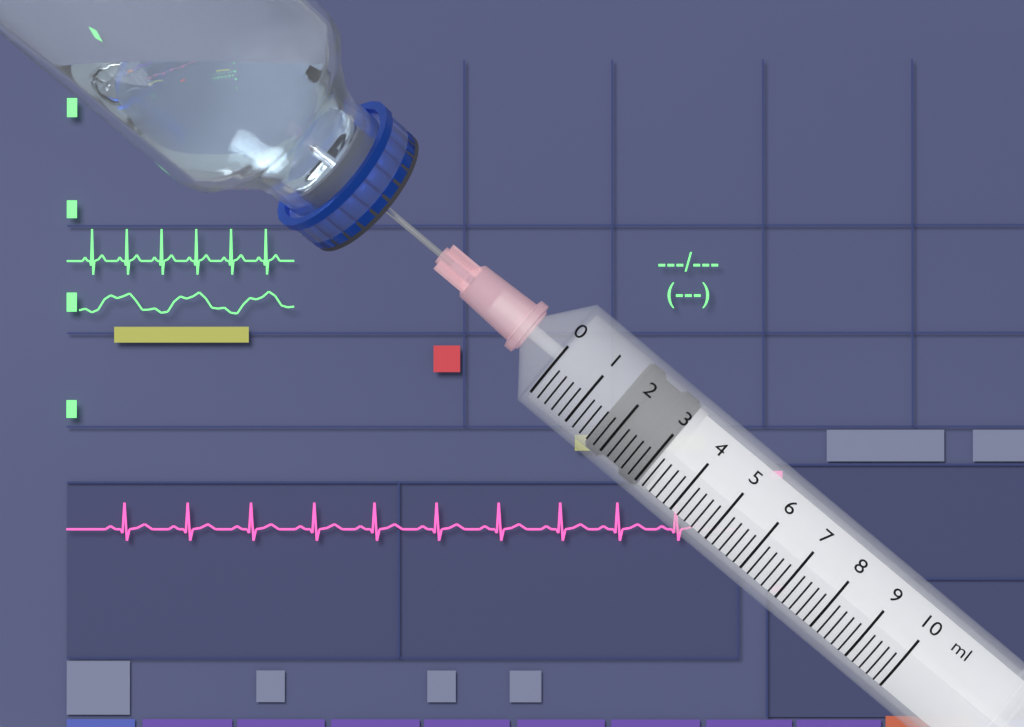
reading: 1.6 ml
